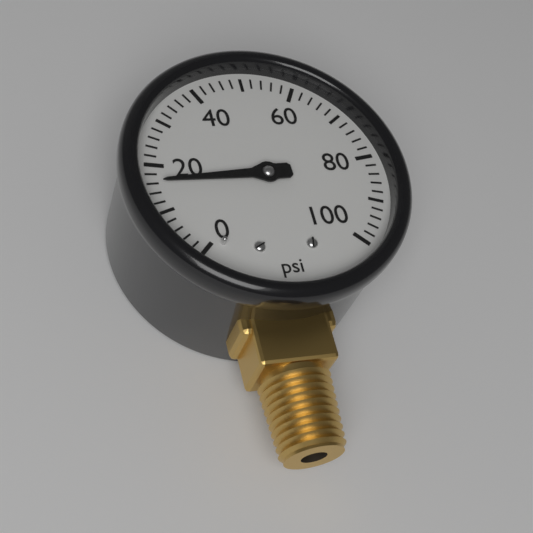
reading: 16 psi
